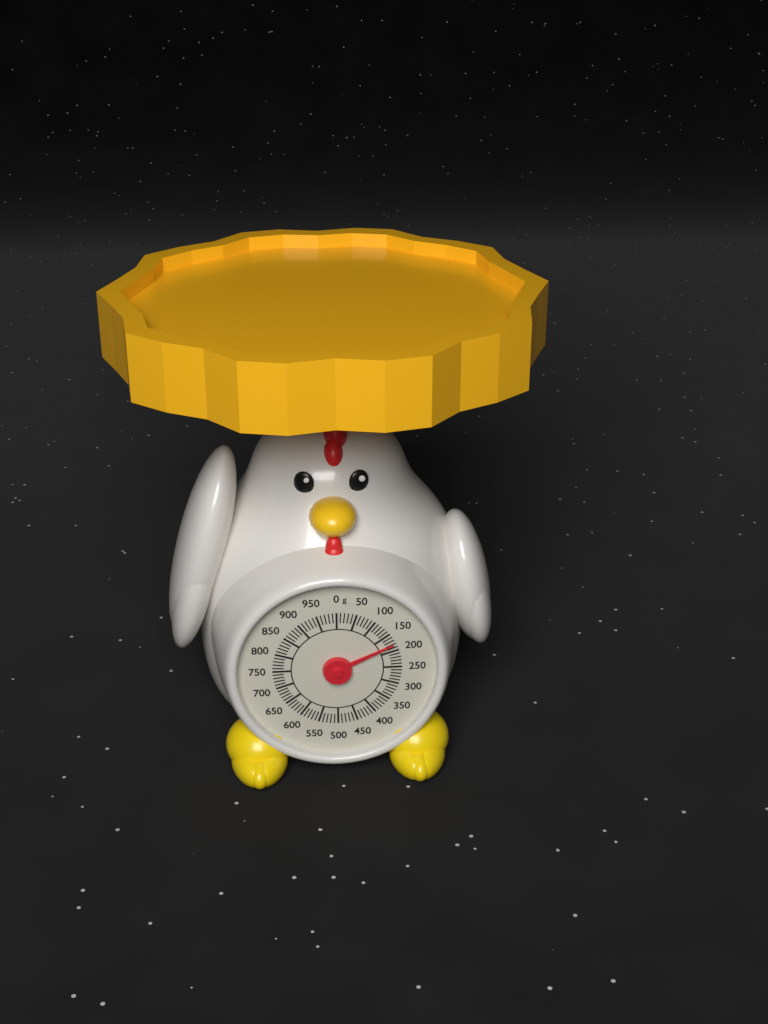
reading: 180 g
